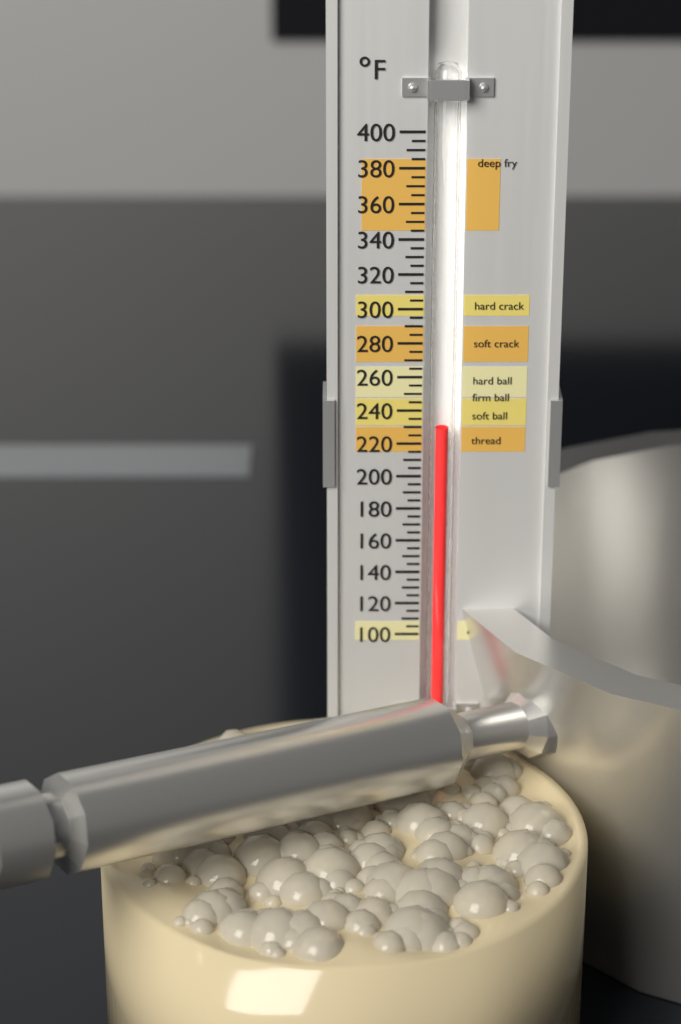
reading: 230 °F
